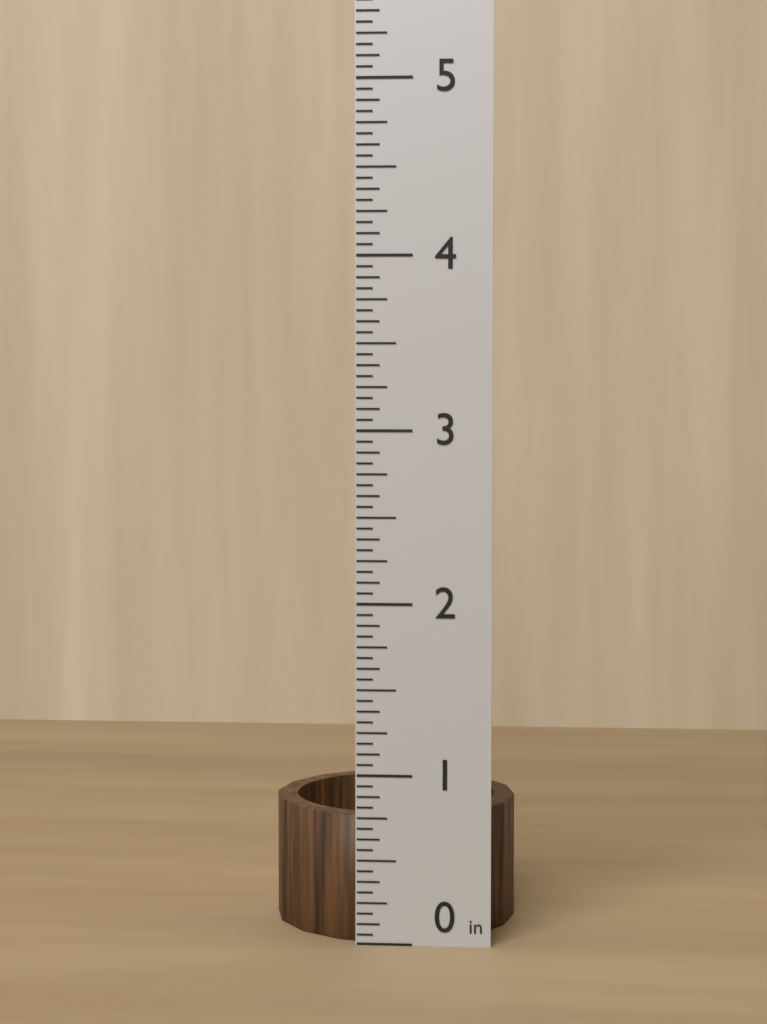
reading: 0.7500 in
